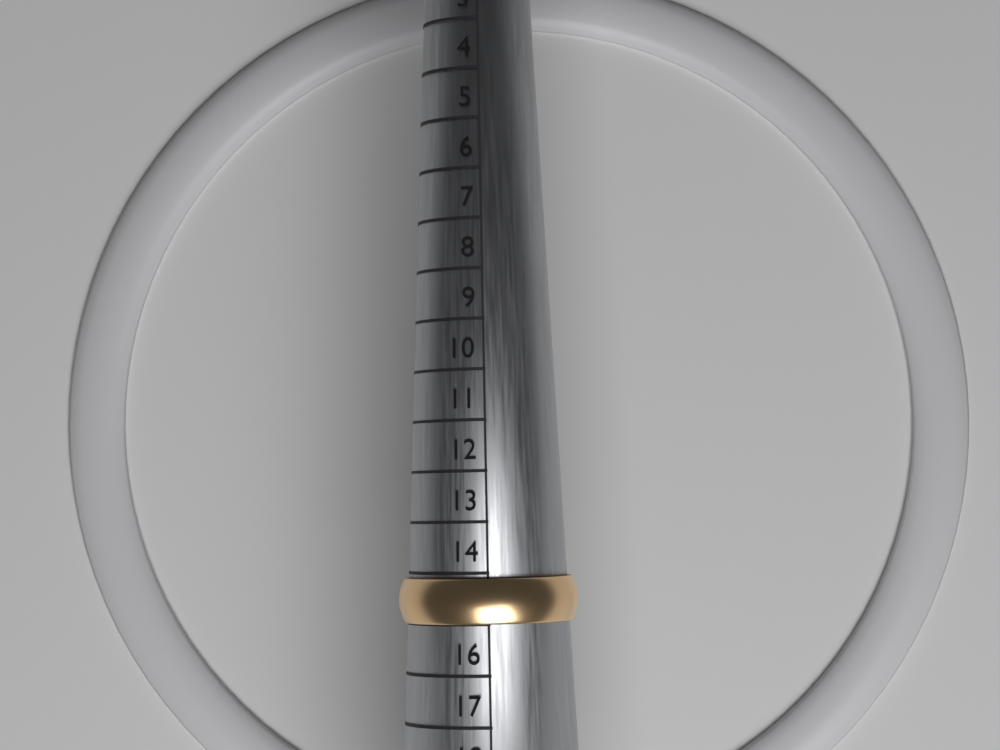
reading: 15 (no unit)
